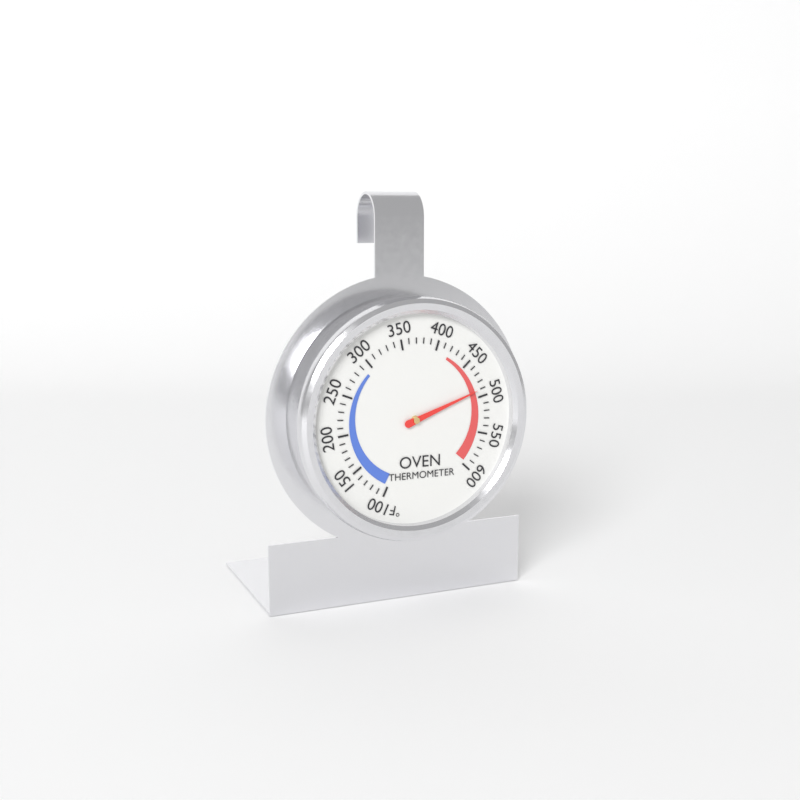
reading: 490 °F
